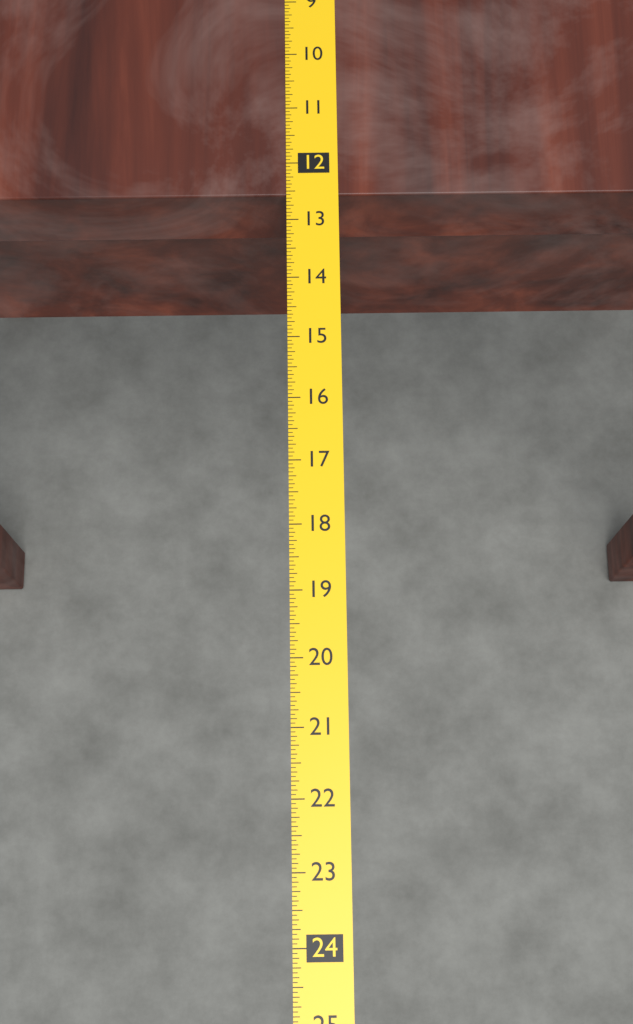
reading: 12.5625 (no unit)
